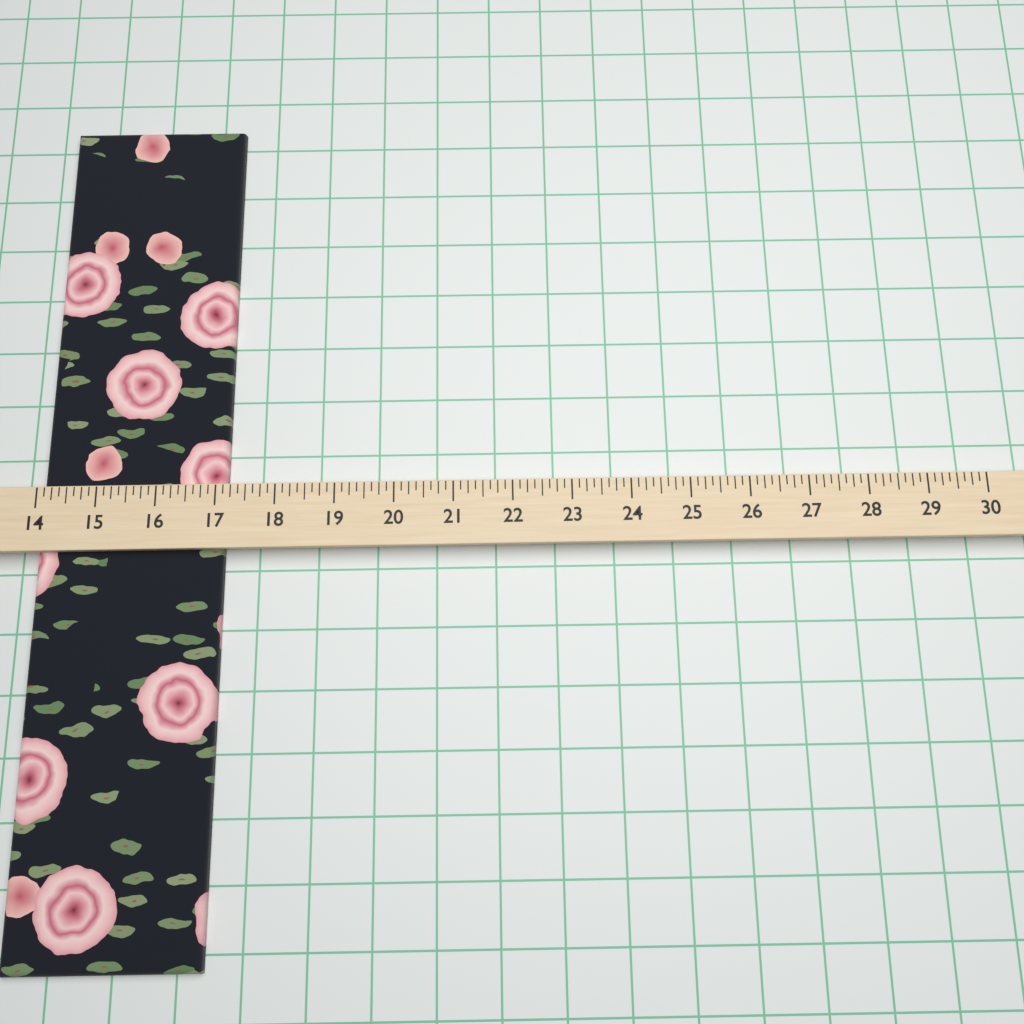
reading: 17.125 (no unit)
